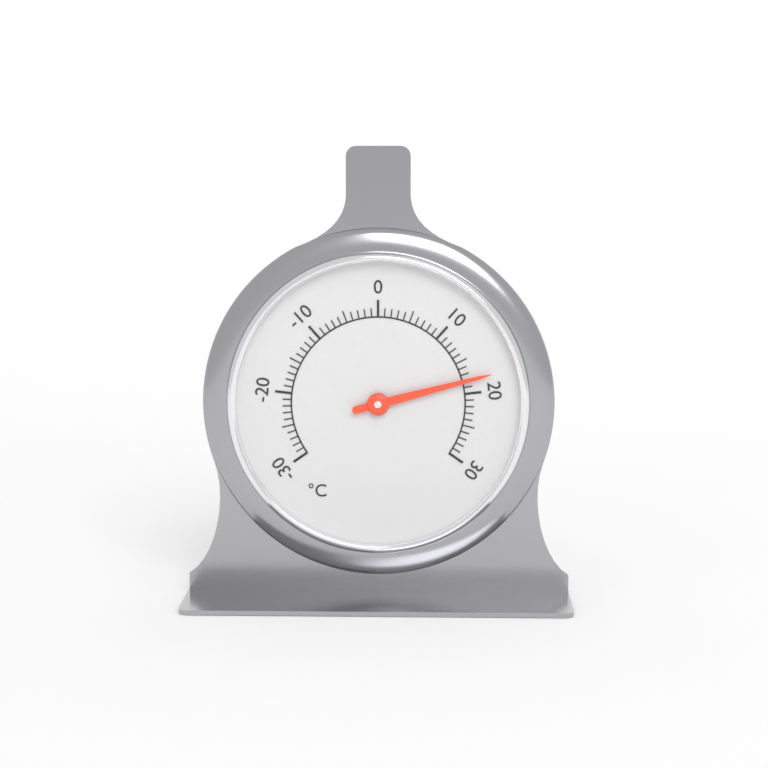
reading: 18 °C
